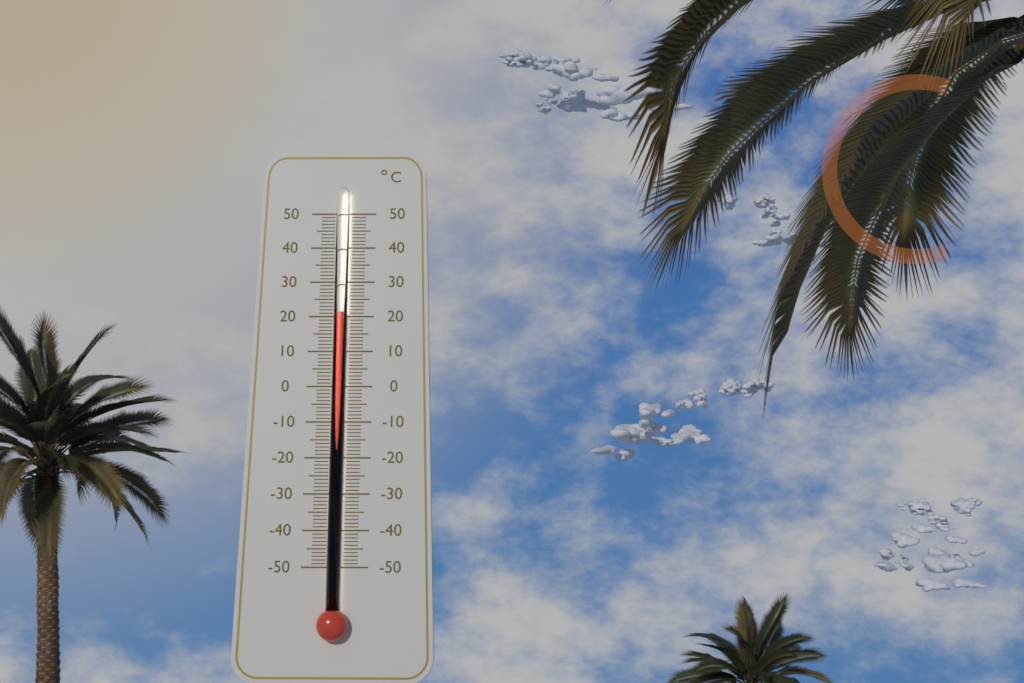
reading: 21 °C
